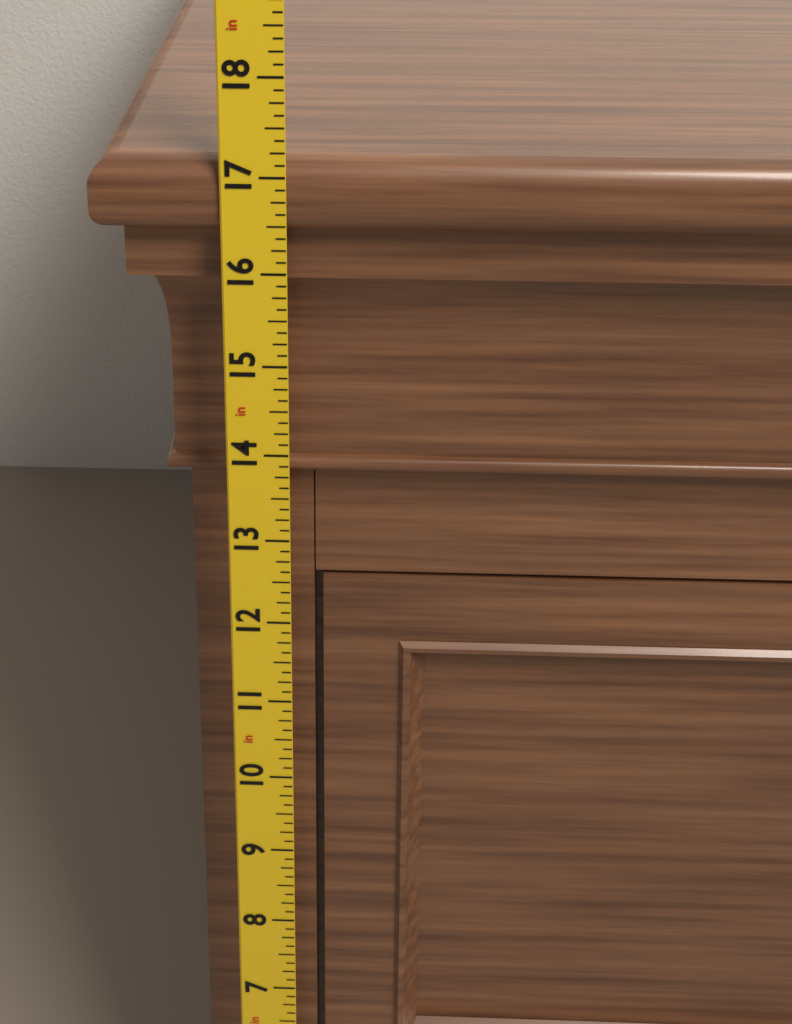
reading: 17.125 in
